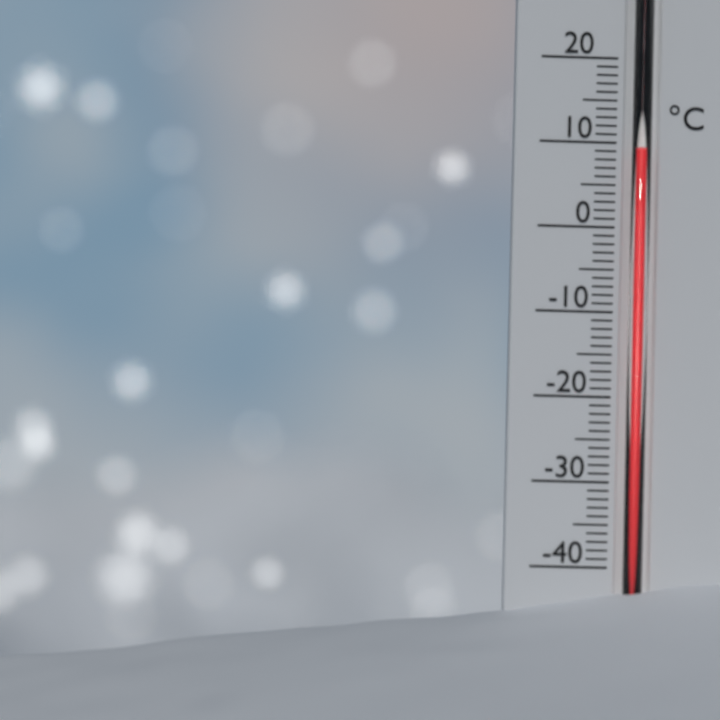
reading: 9 °C
